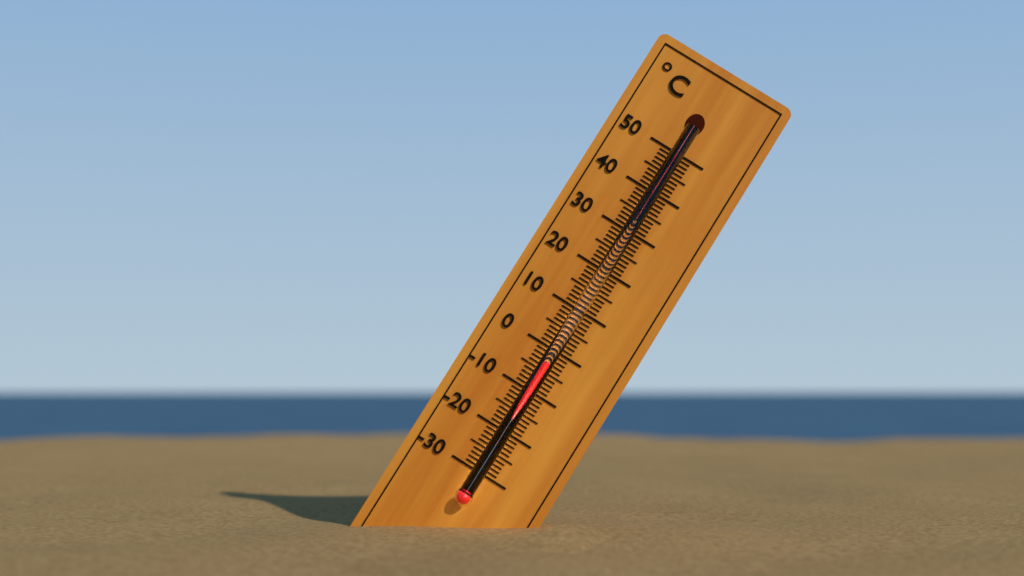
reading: -3 °C
